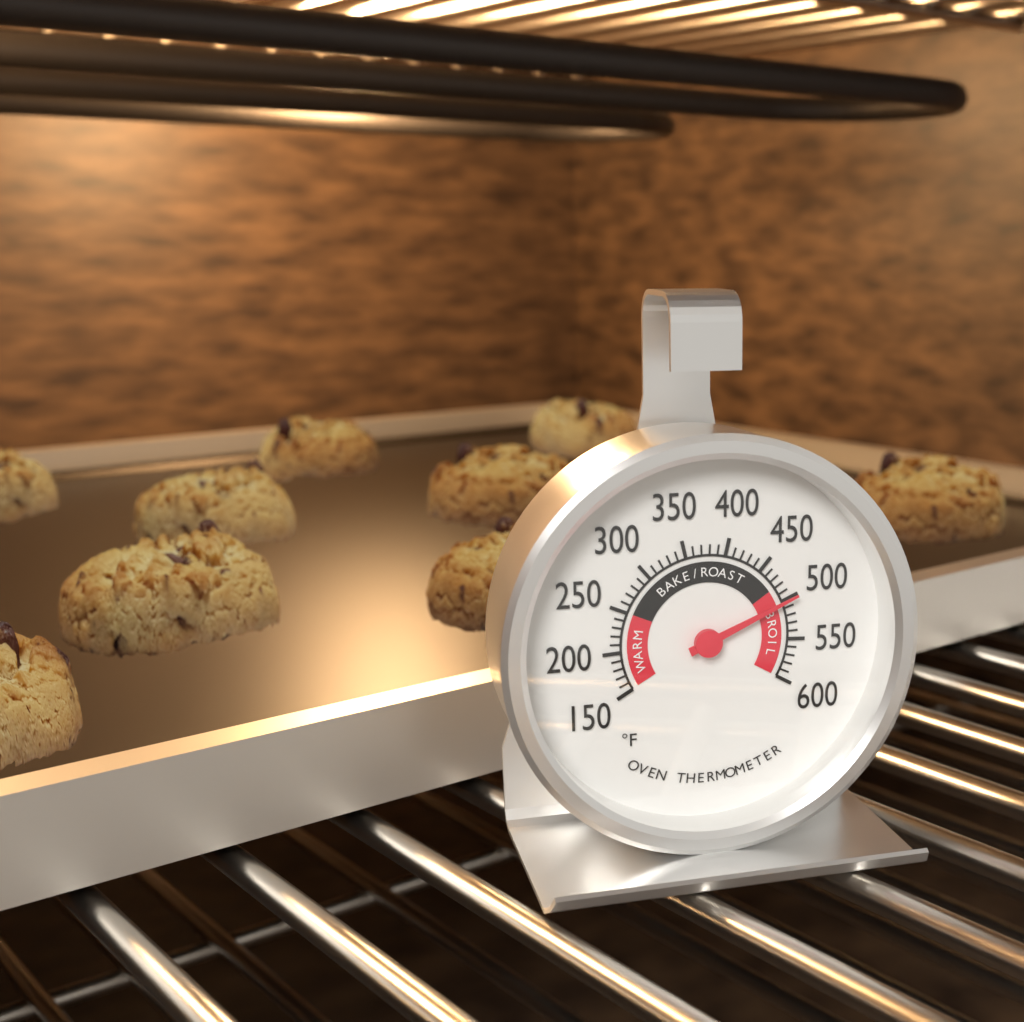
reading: 500 °F
